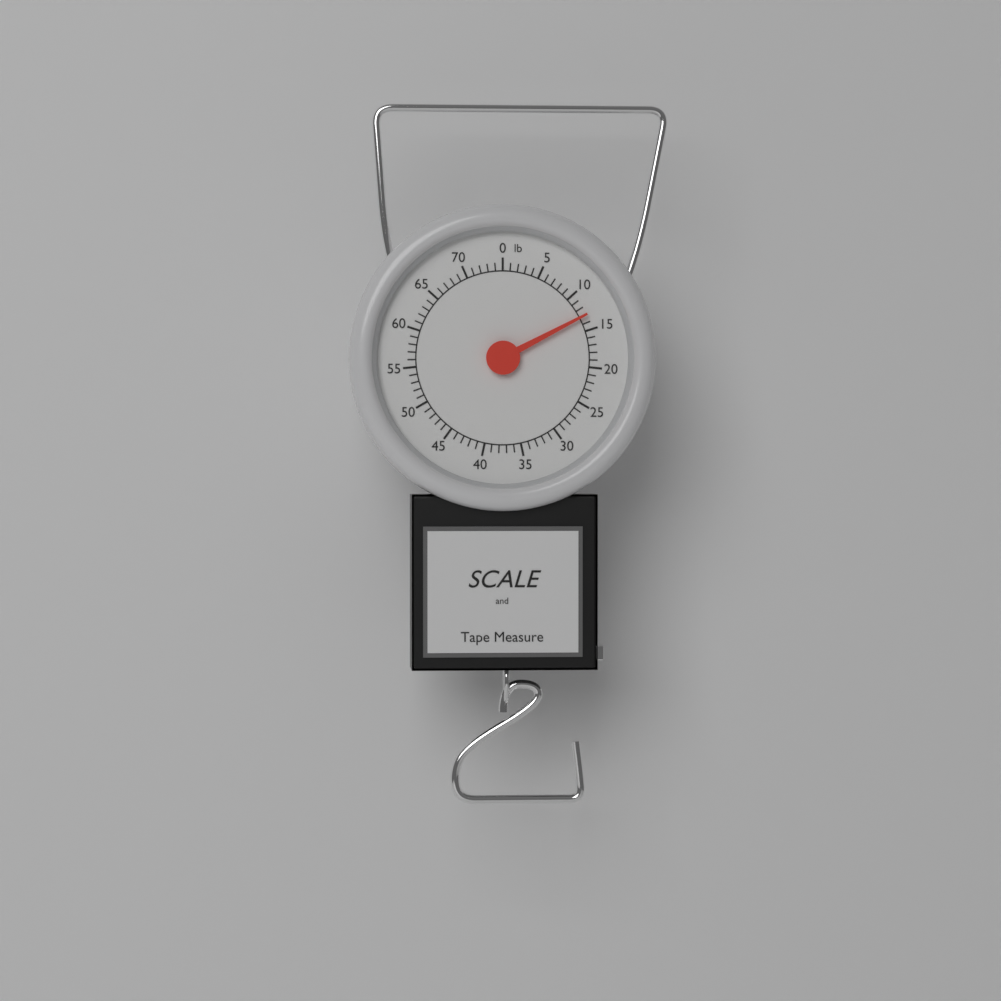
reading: 13 lb
